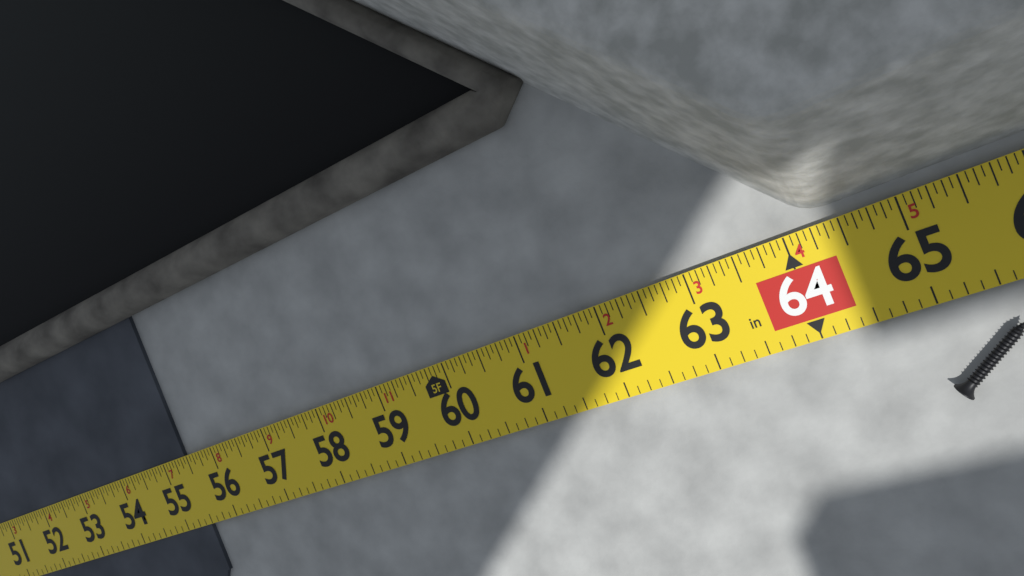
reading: 55.4375 in
